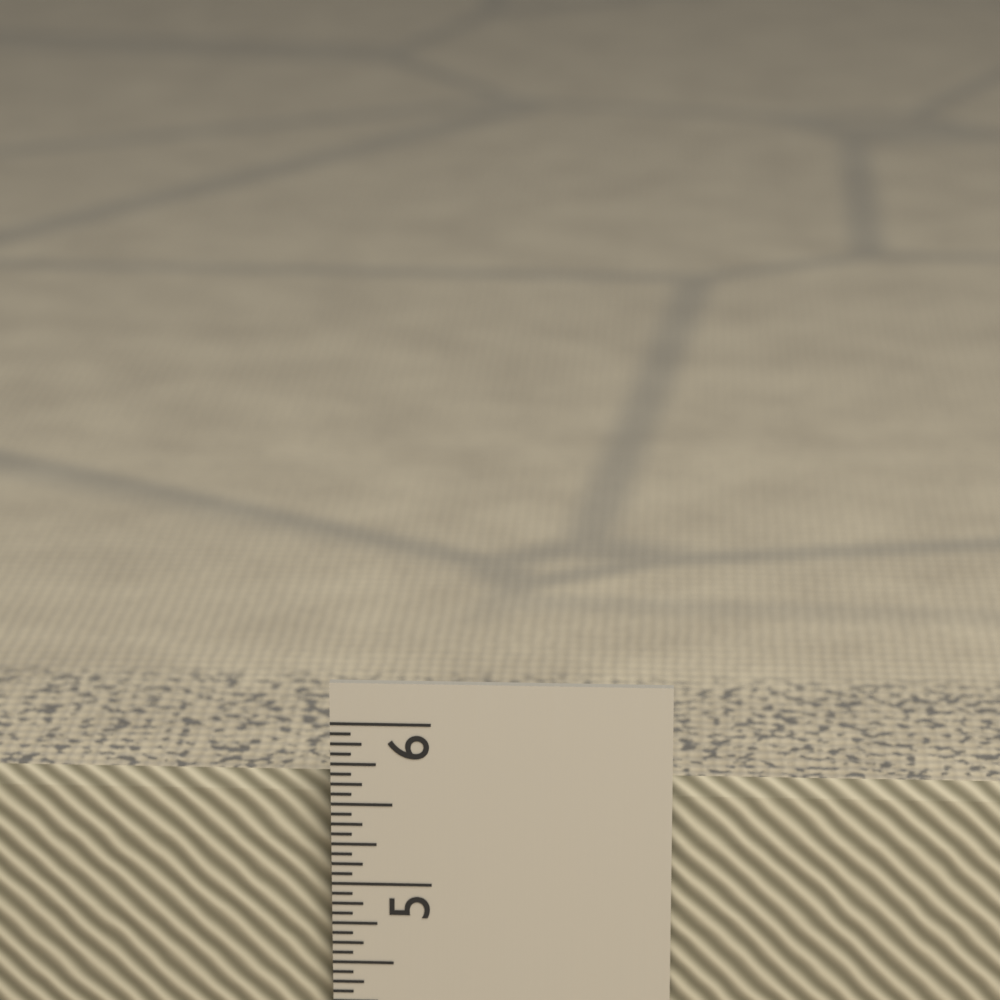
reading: 5.6250 in
